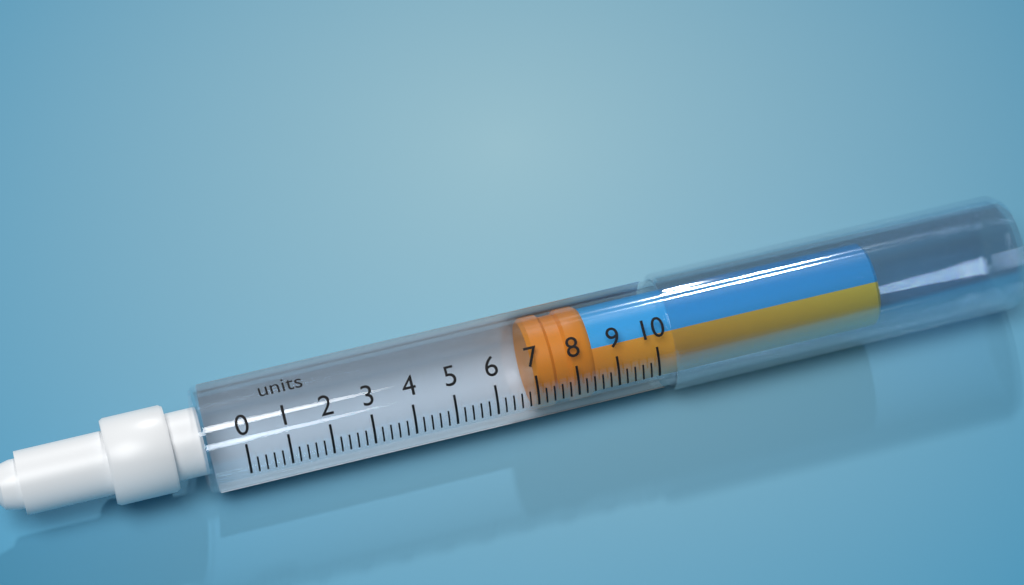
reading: 7.0 units
